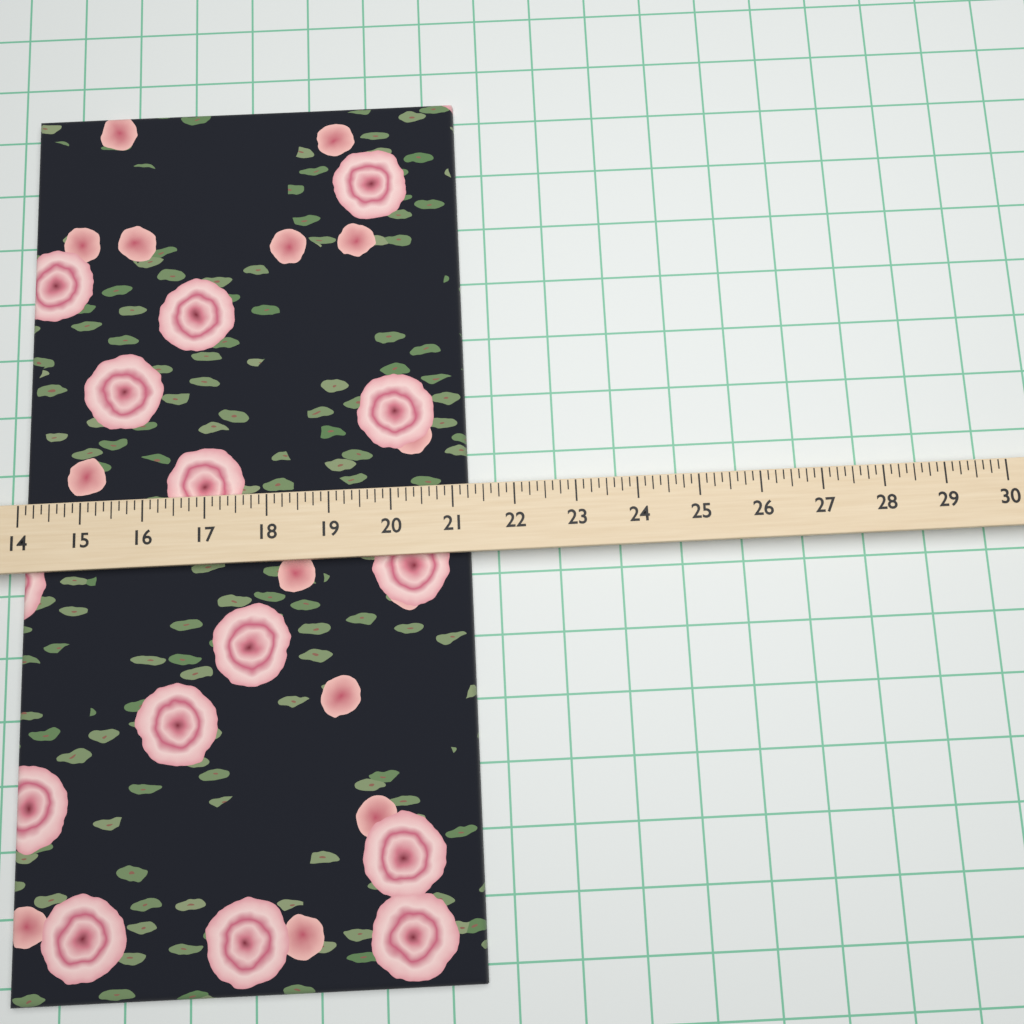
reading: 21.250 (no unit)
